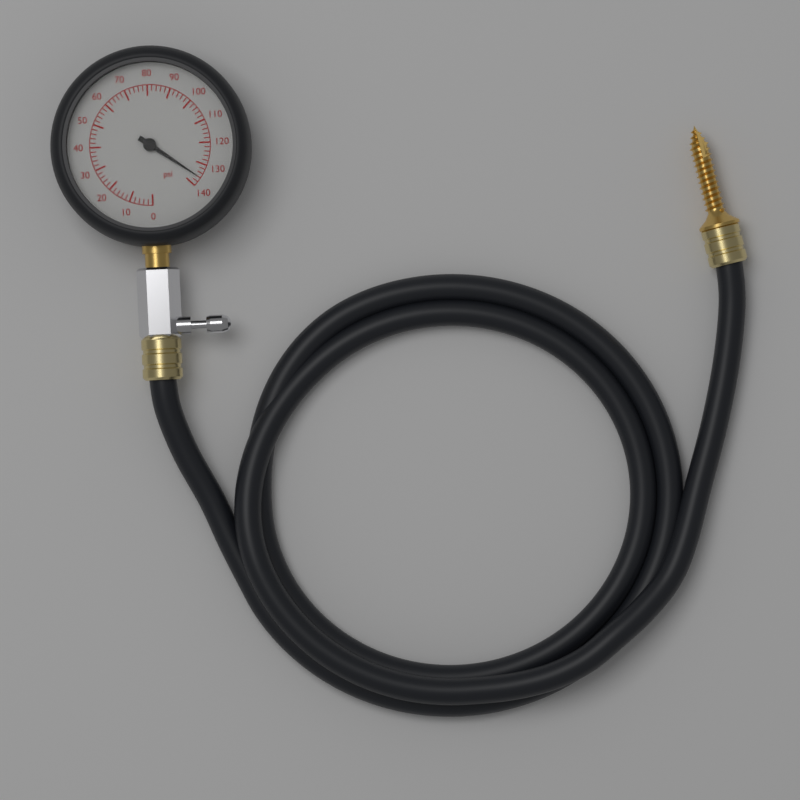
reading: 136 psi
